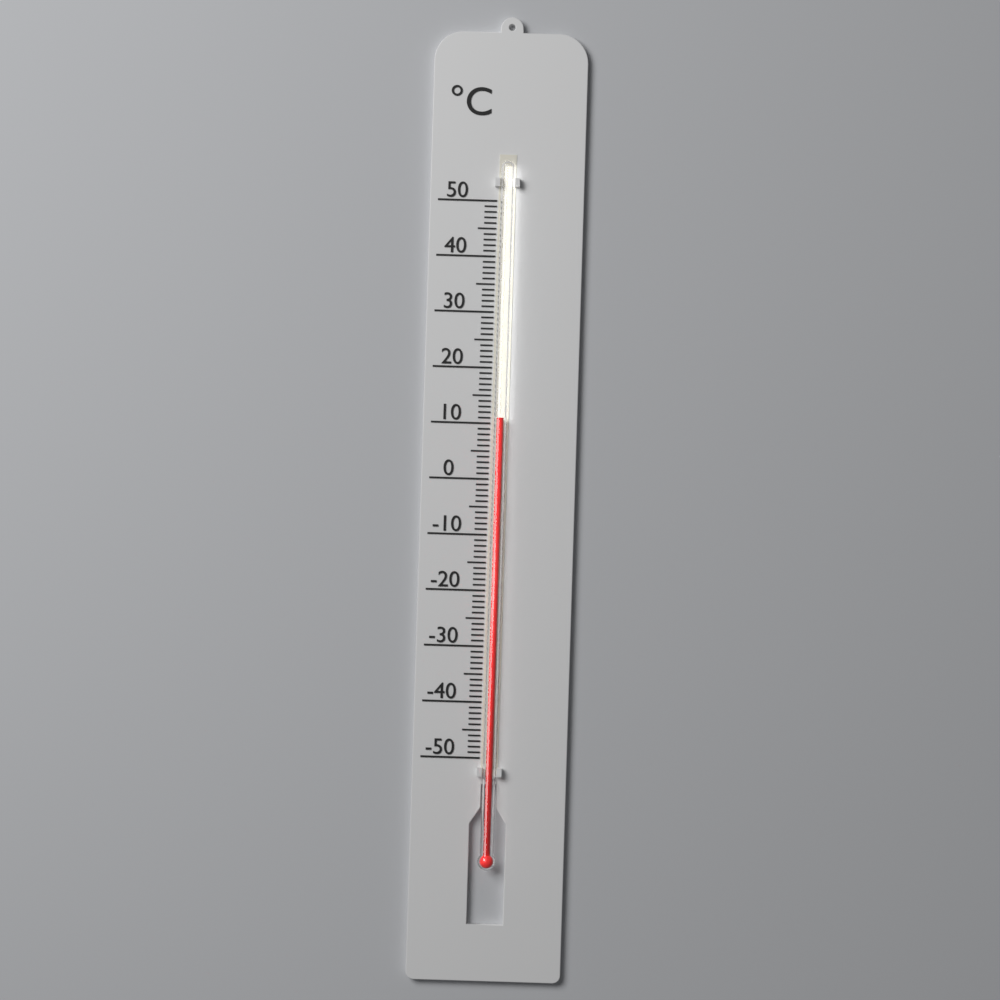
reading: 11 °C
